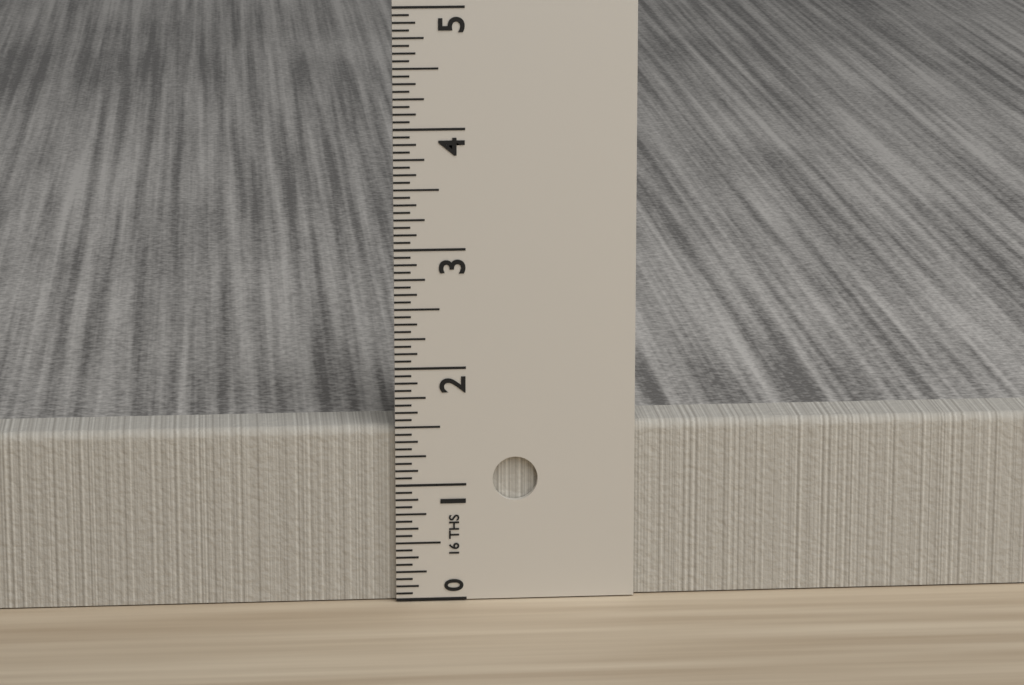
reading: 1.5000 in
